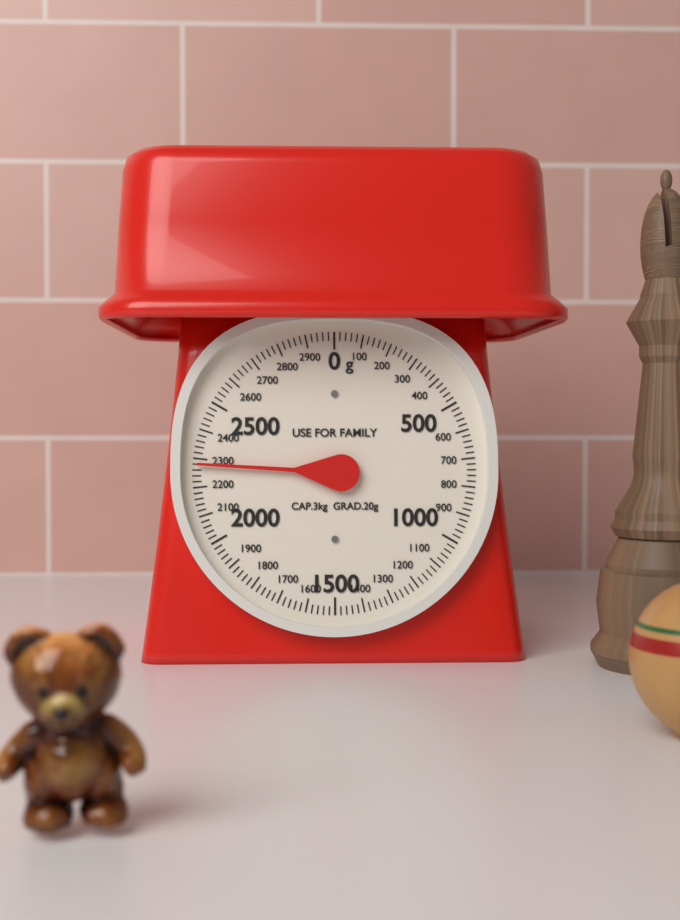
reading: 2280 g
